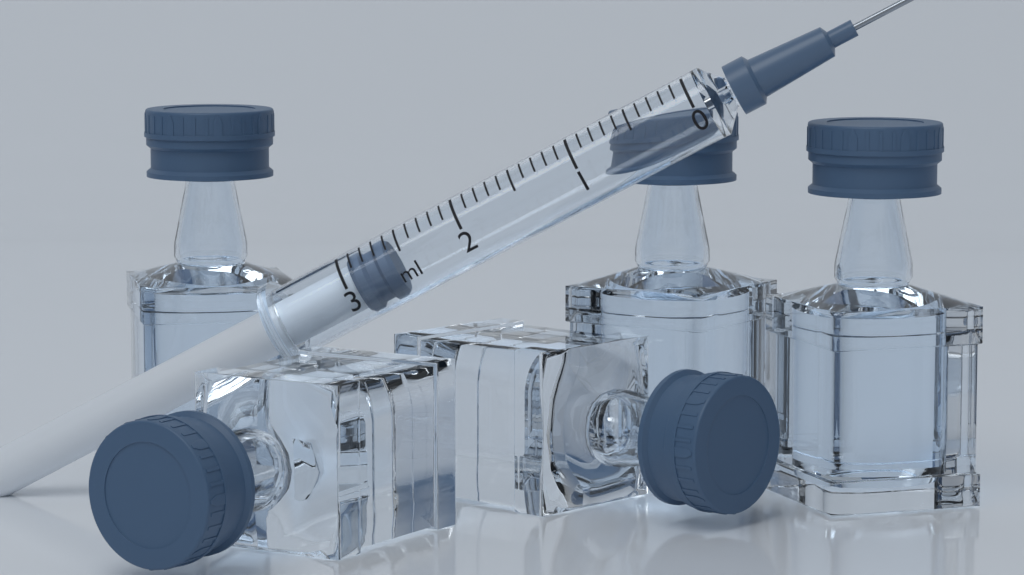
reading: 2.6 ml
